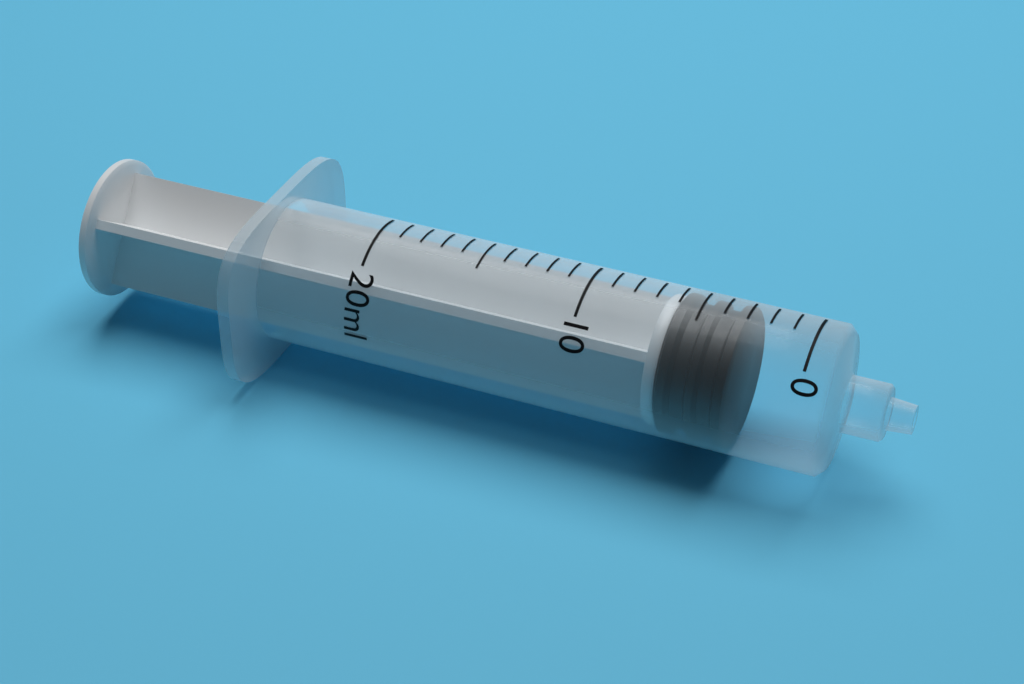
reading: 3 ml
